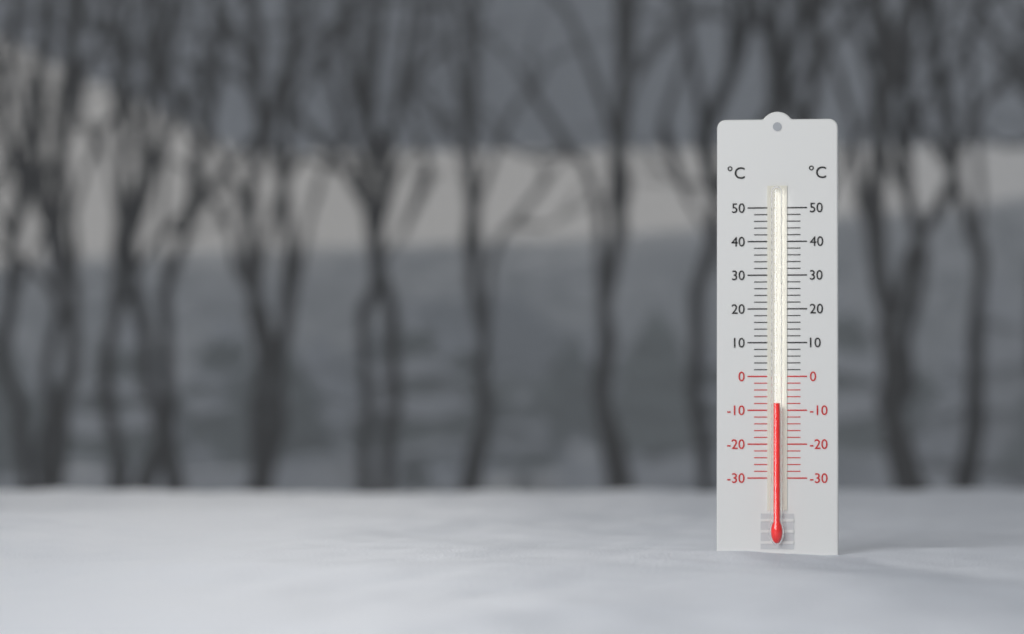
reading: -8 °C
